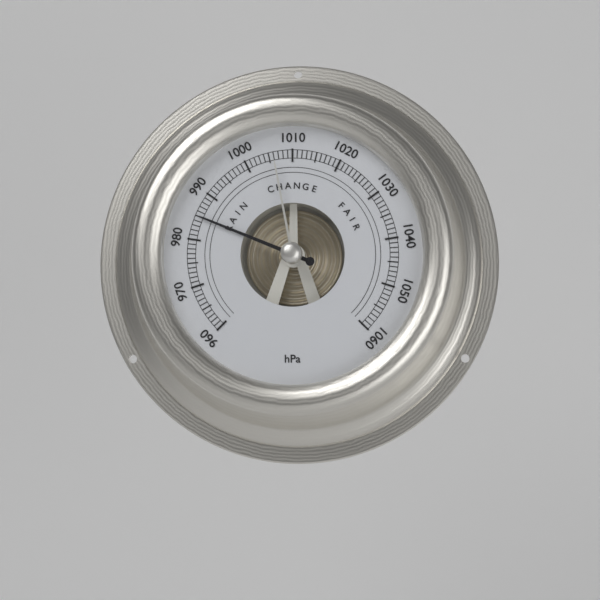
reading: 985 hPa
